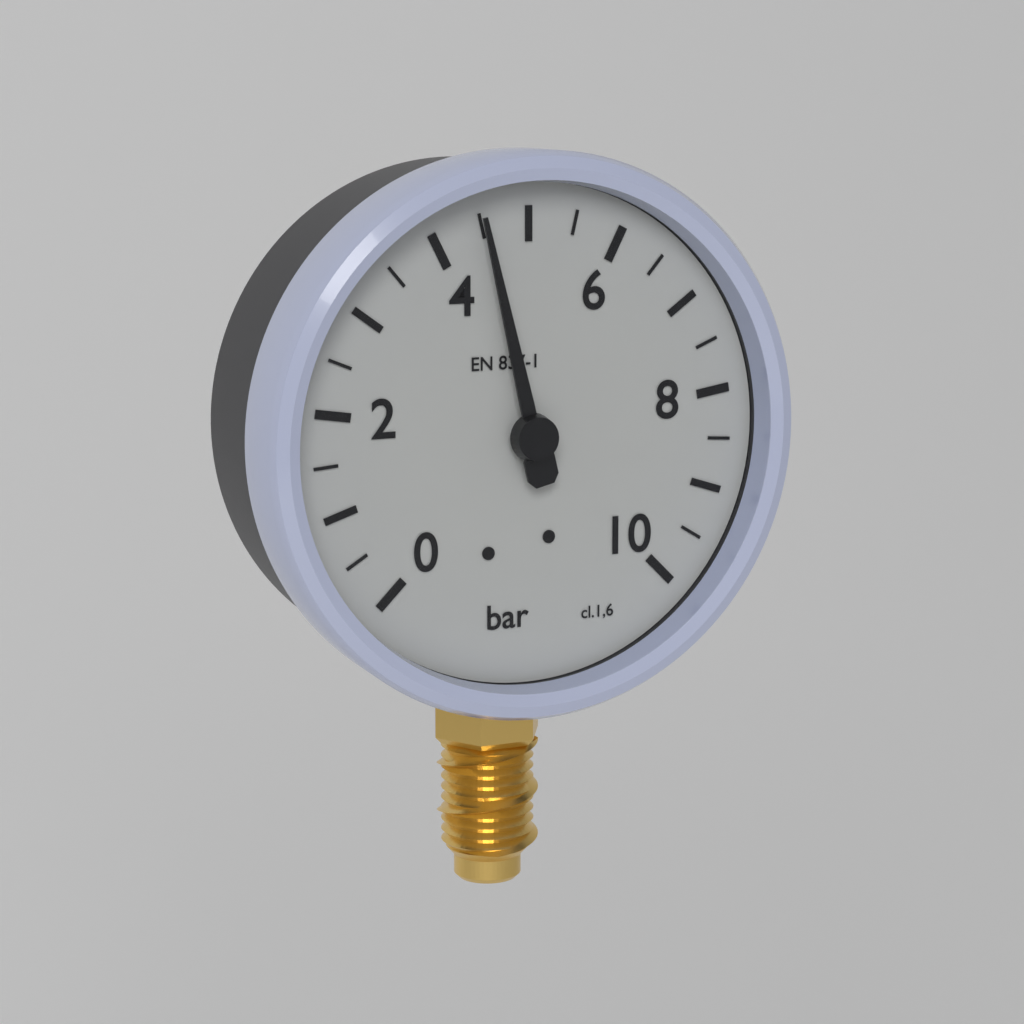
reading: 4.5 bar
